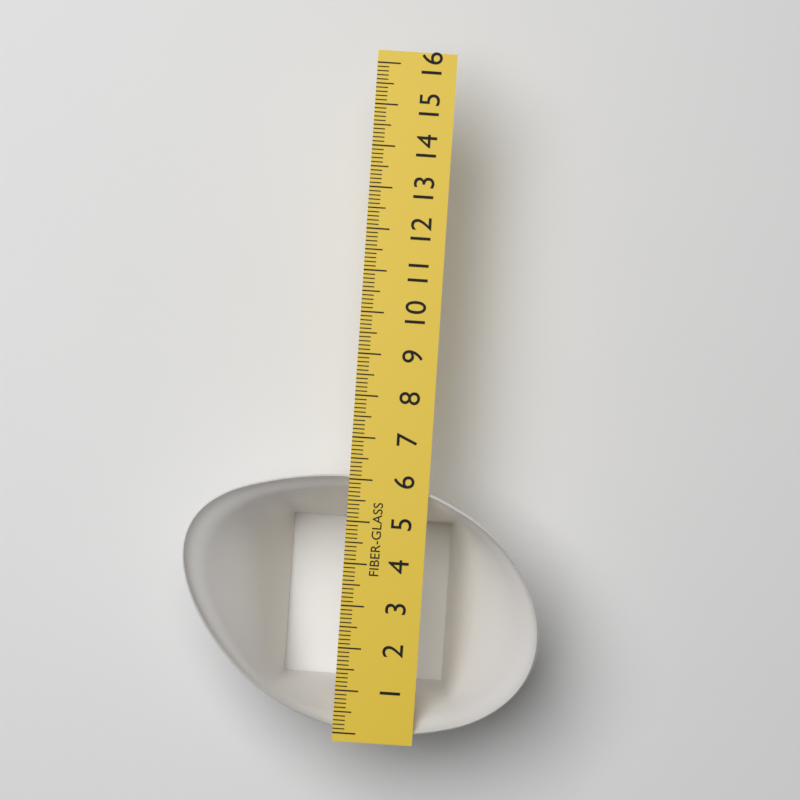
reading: 6.1 (no unit)
